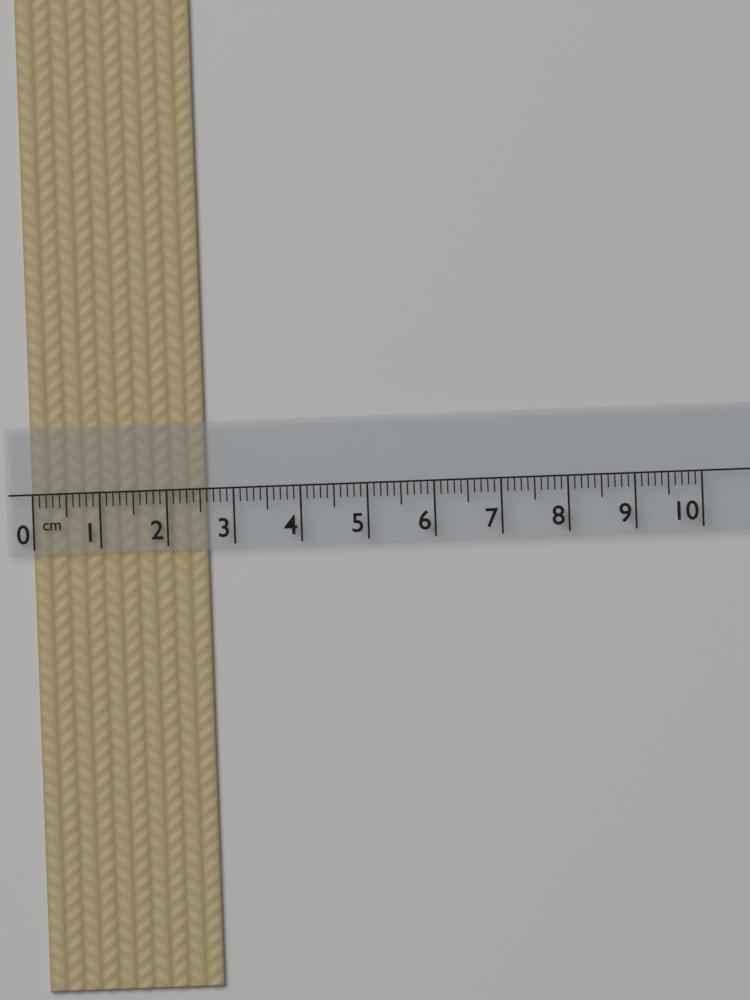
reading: 2.6 cm
